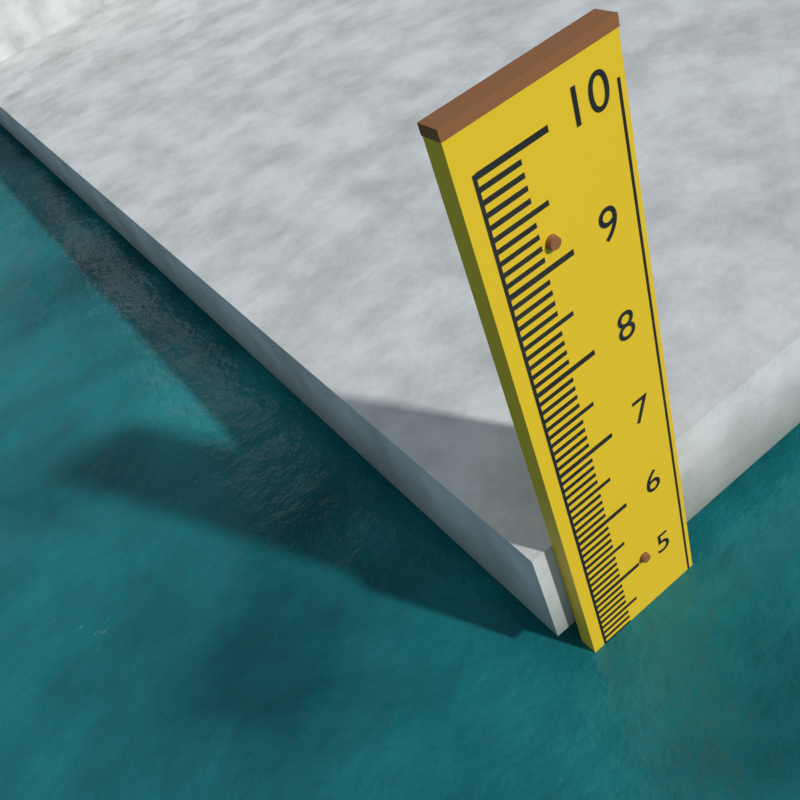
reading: 4.2 (no unit)
